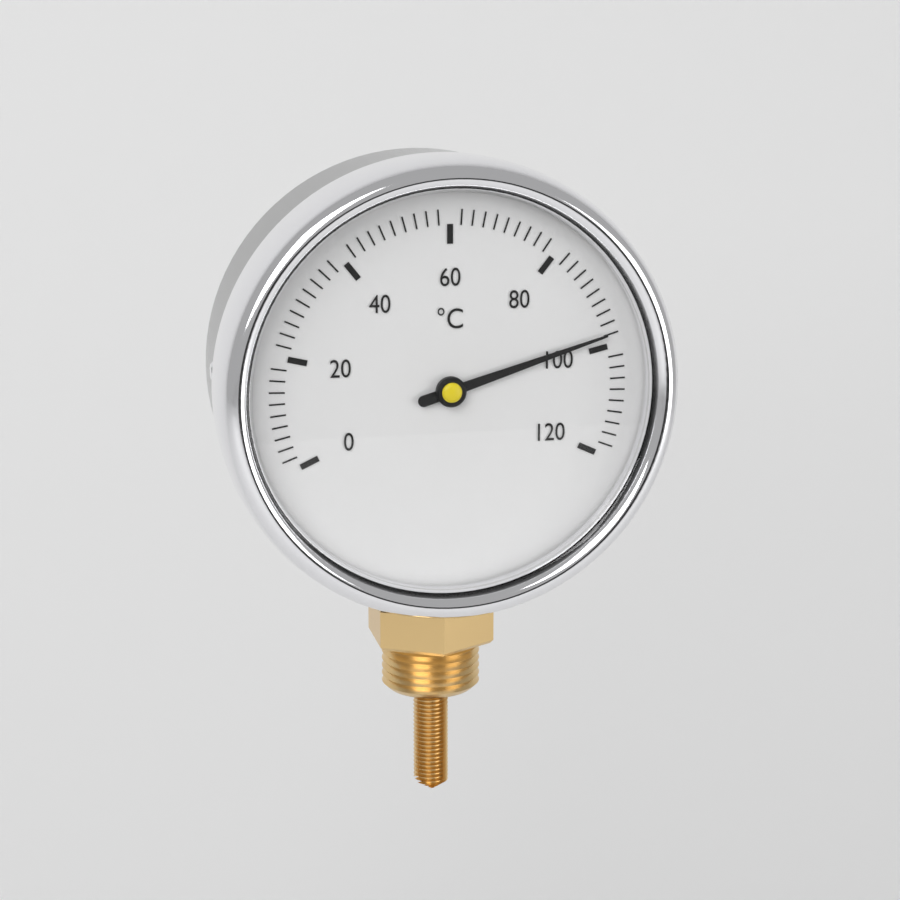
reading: 98 °C
